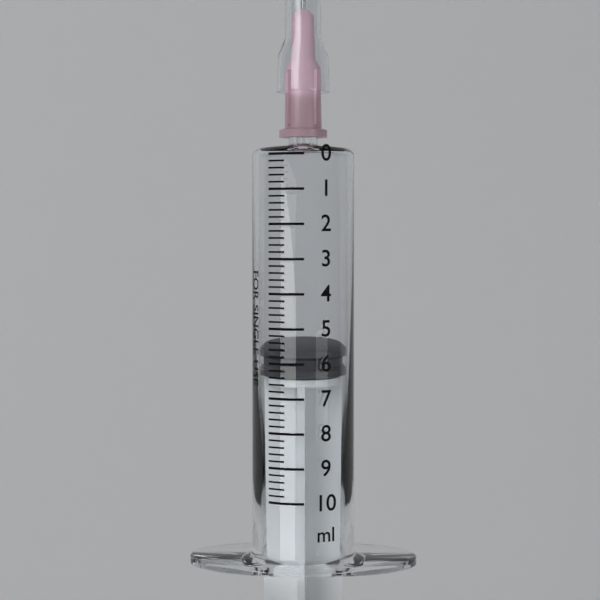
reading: 5.6 ml
